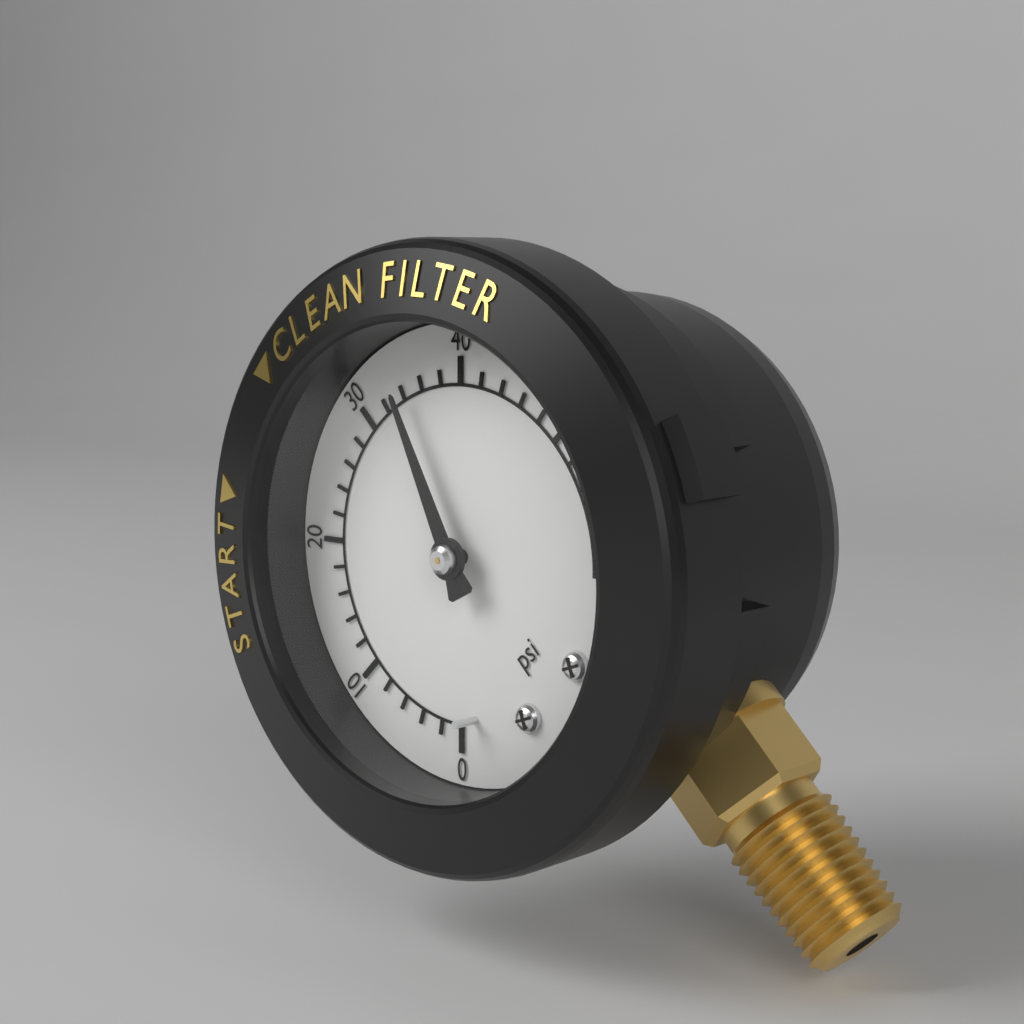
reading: 34 psi
